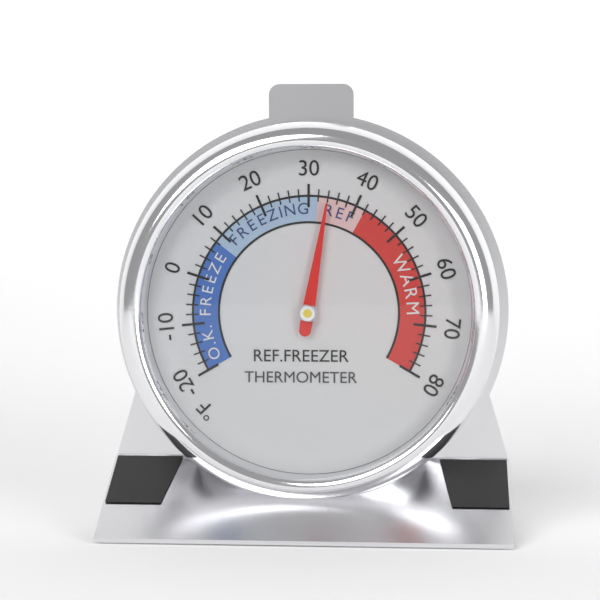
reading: 34 °F
